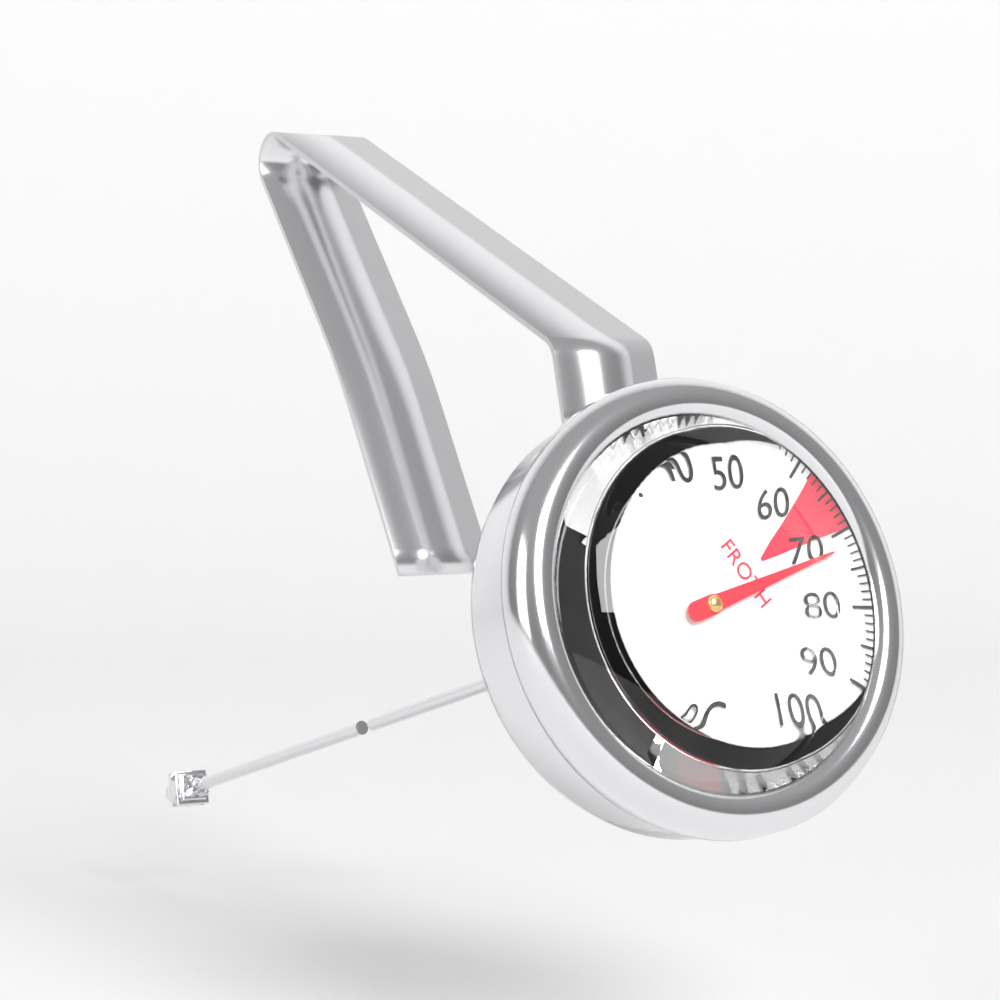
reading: 72 °C
